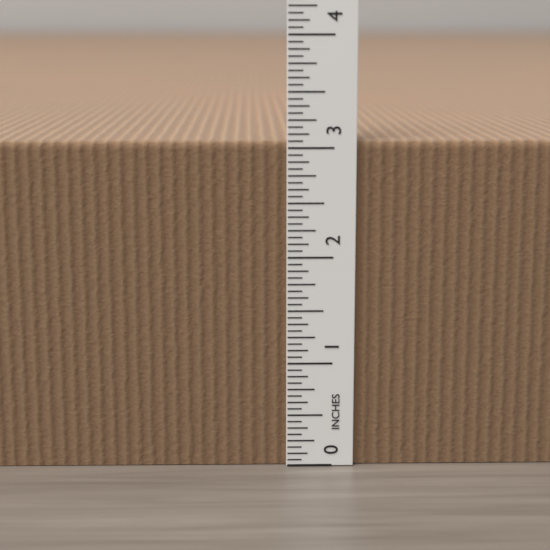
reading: 3.0625 in
